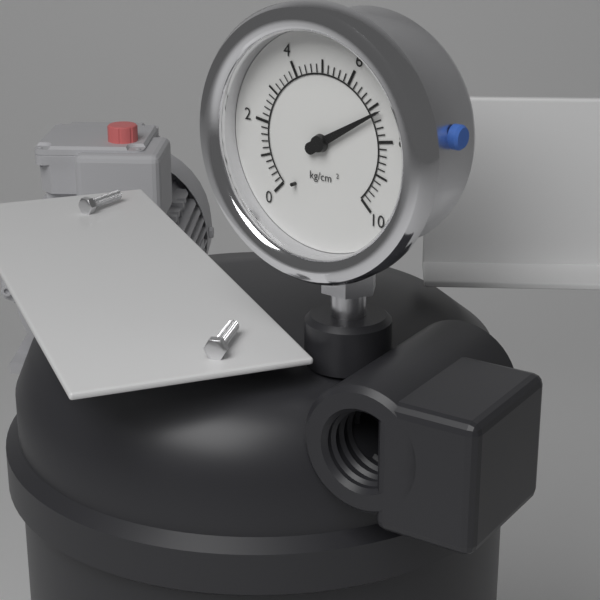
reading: 7.2 kg/cm²
